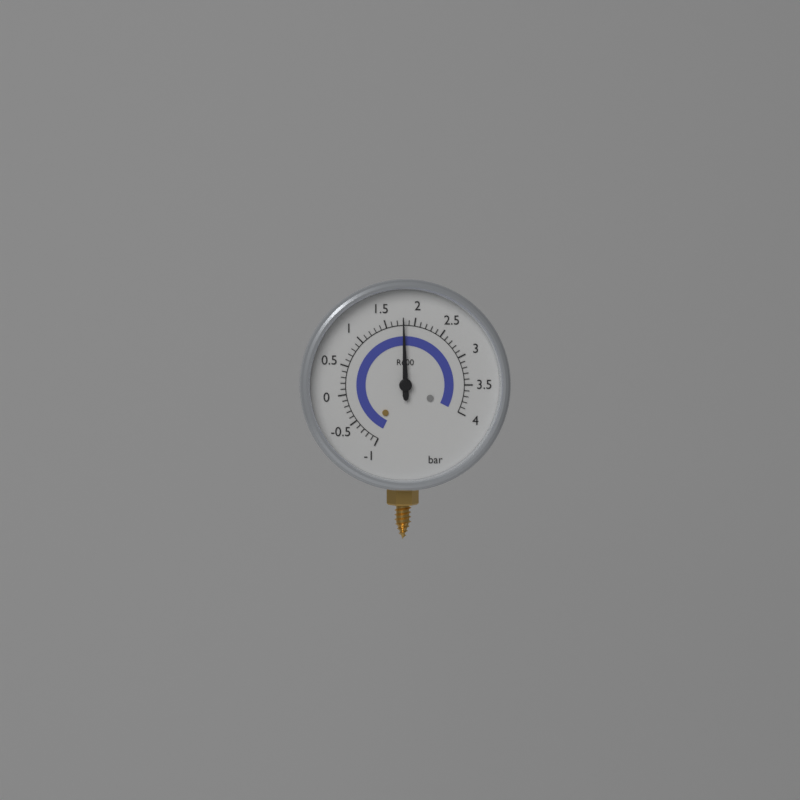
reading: 1.8 bar
